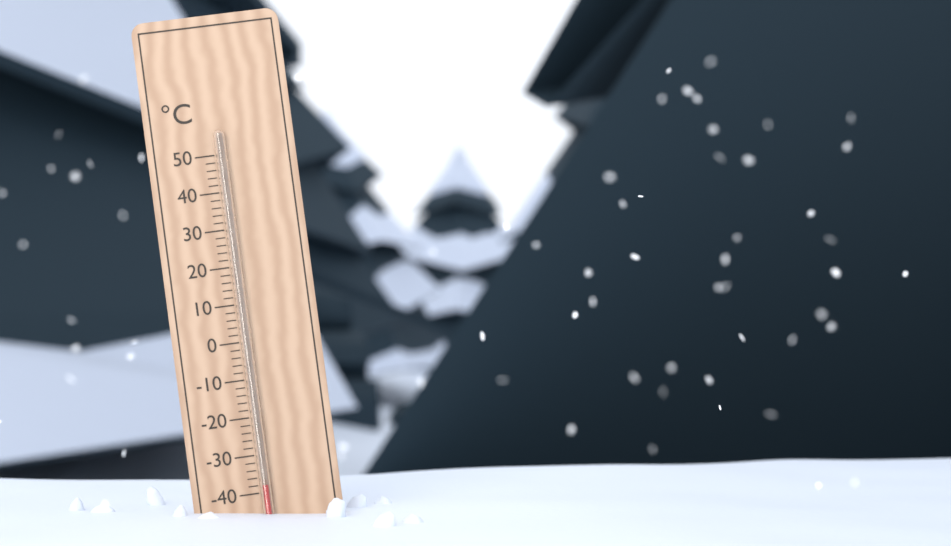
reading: -38 °C
